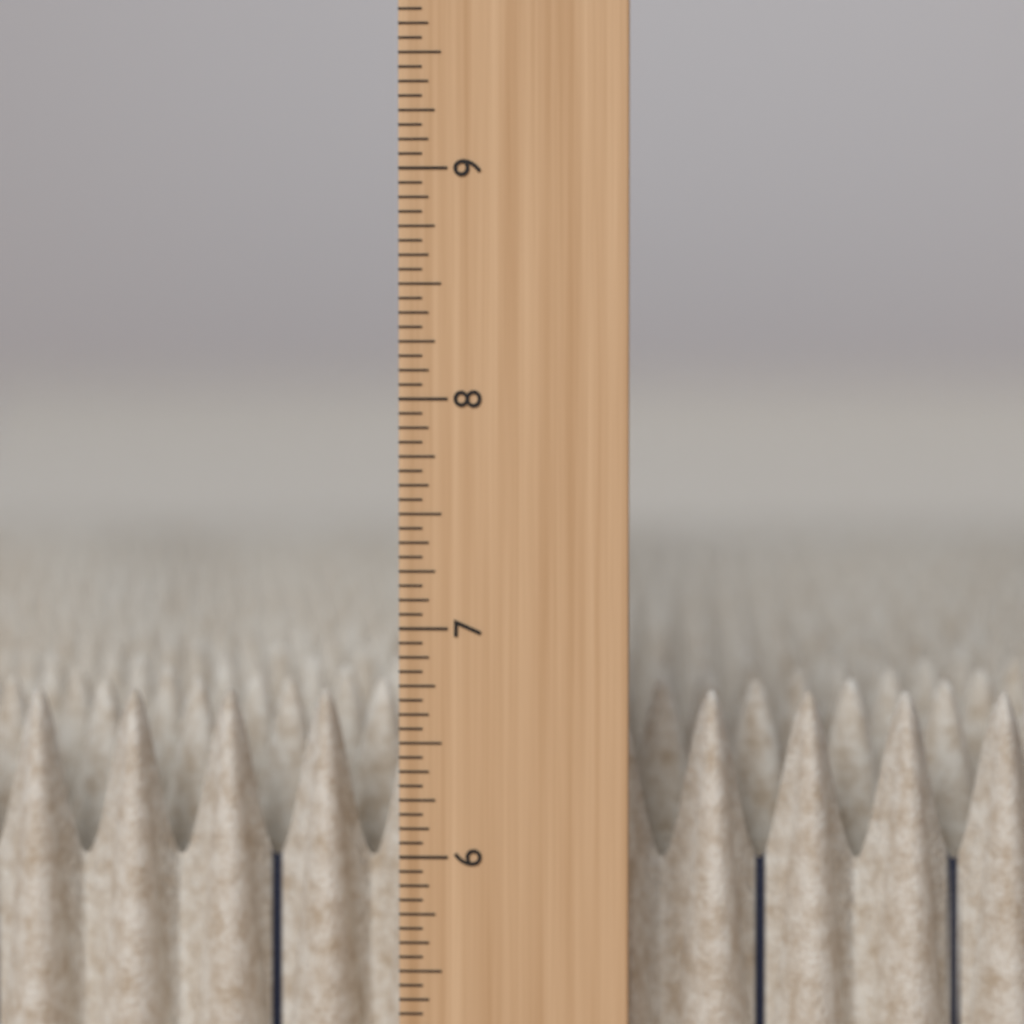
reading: 6.6875 in
